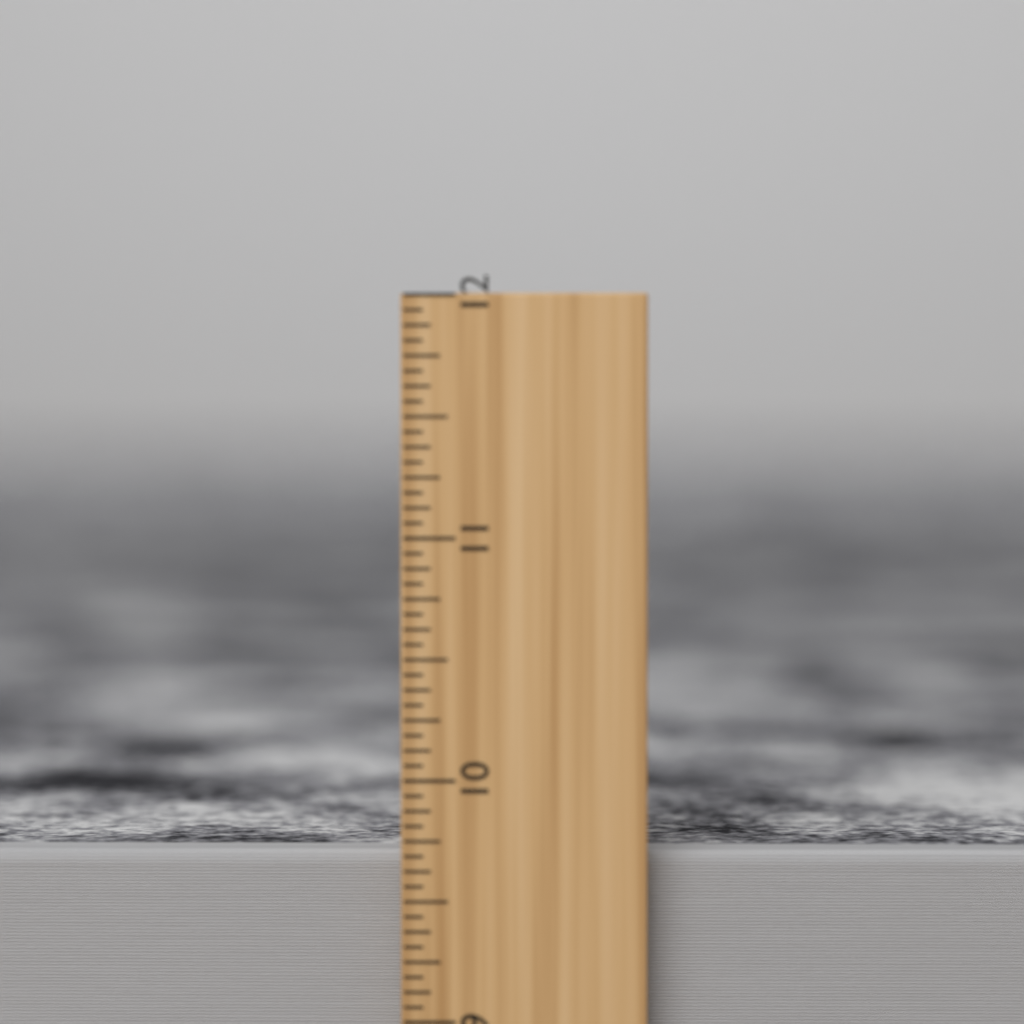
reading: 9.6875 inch
